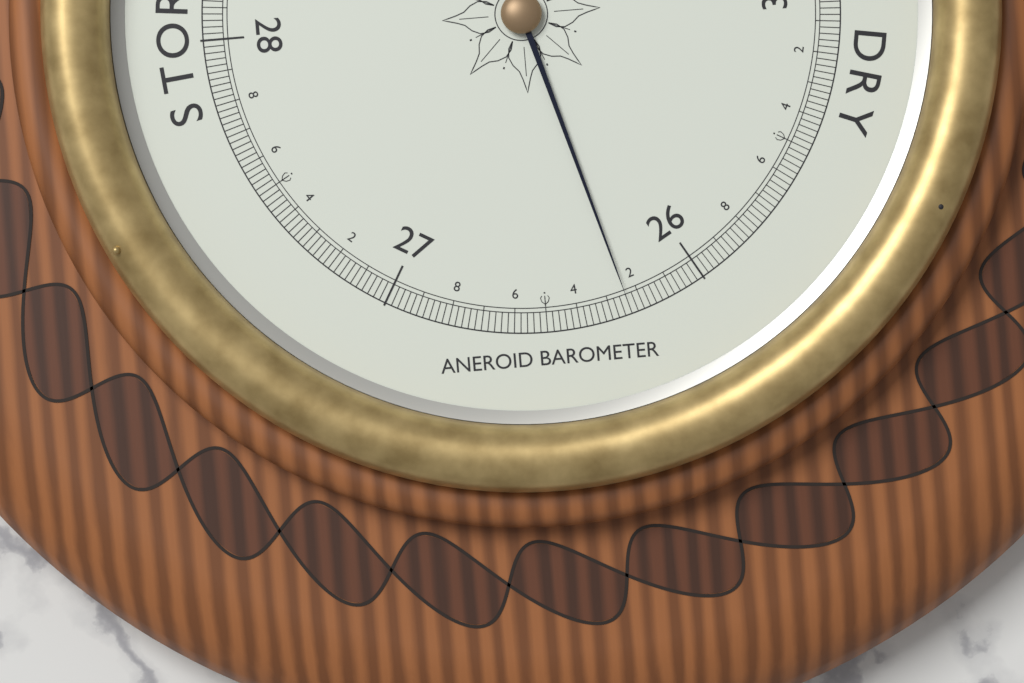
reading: 26.24 inHg
